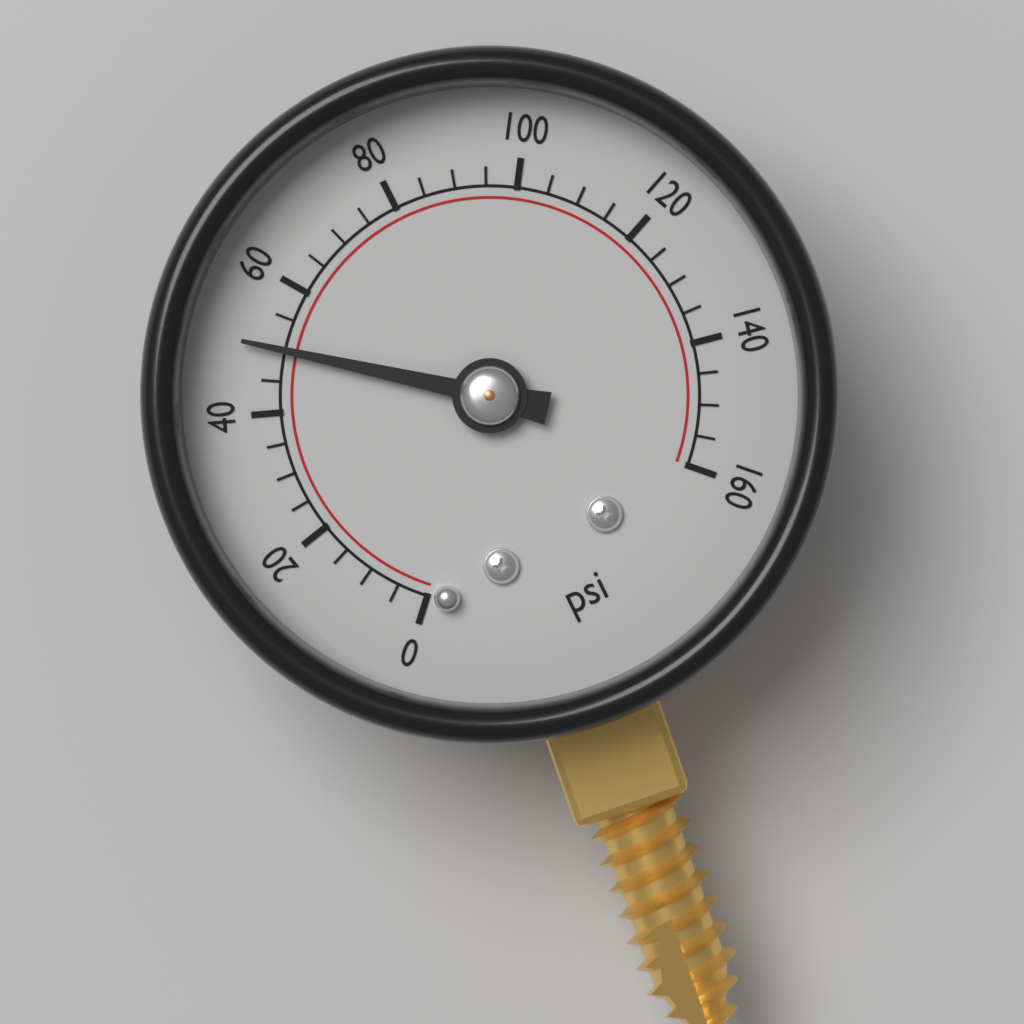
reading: 50 psi
